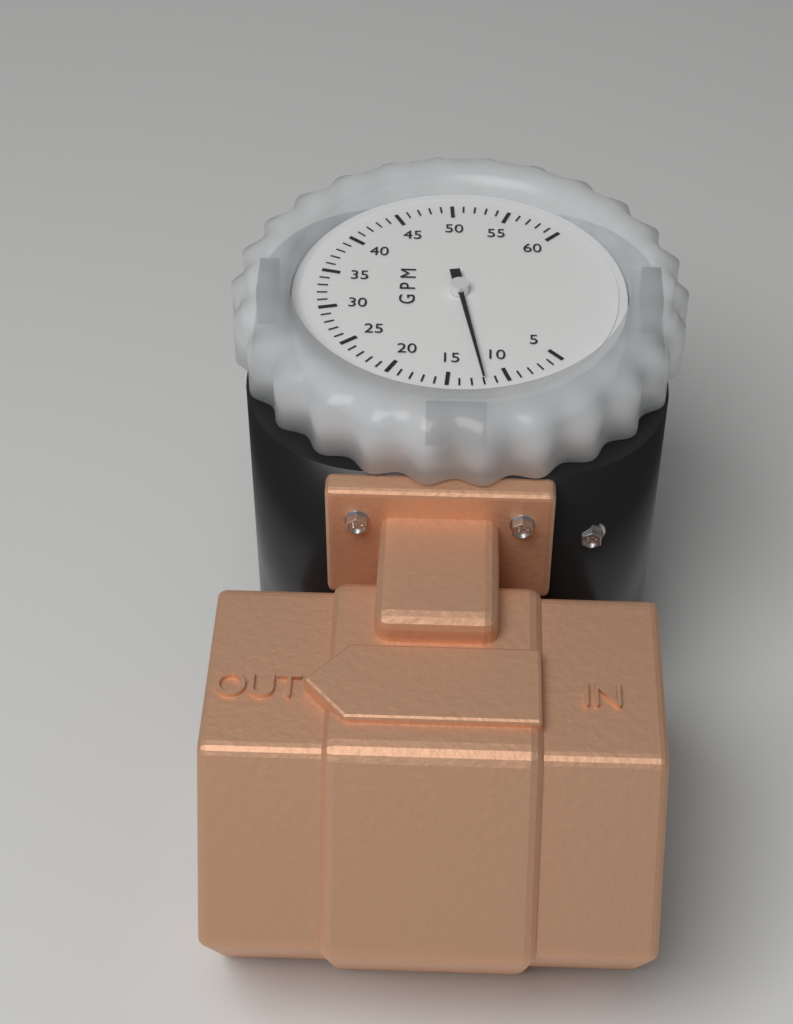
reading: 12 GPM
